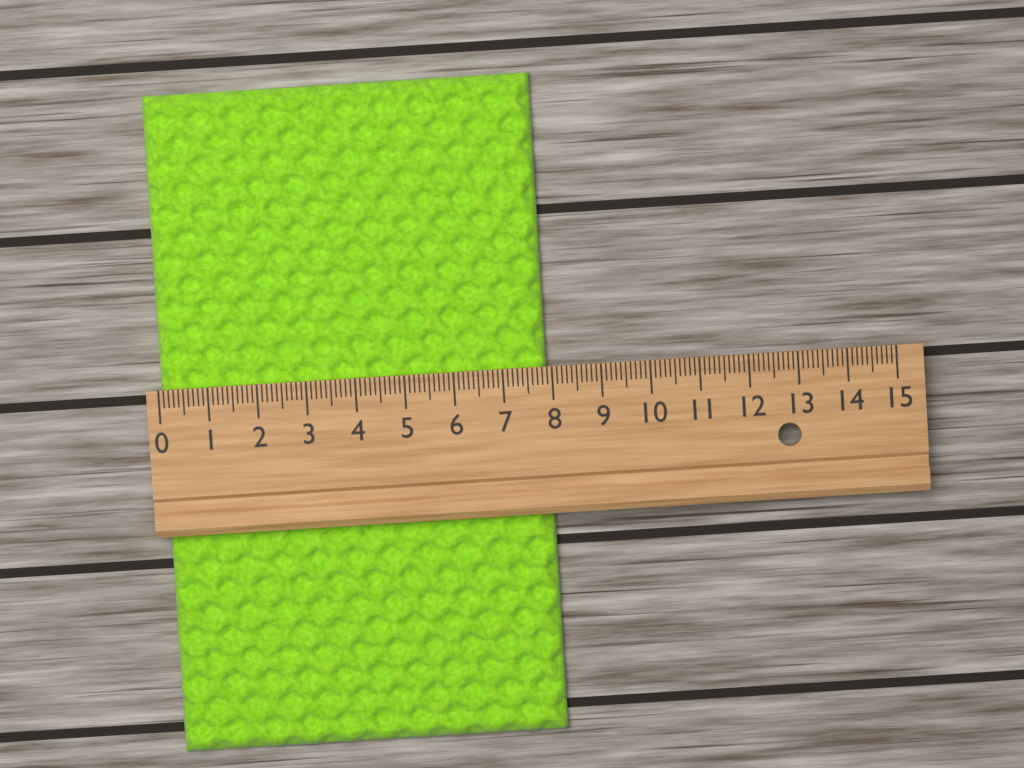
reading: 7.9 (no unit)
